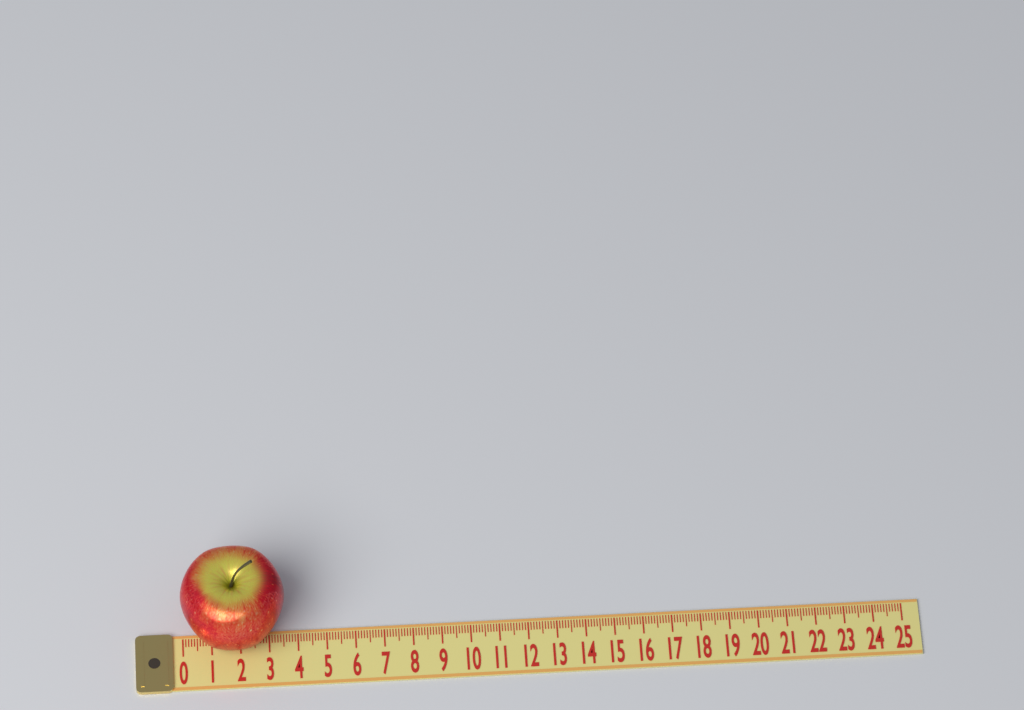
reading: 3.6 (no unit)
